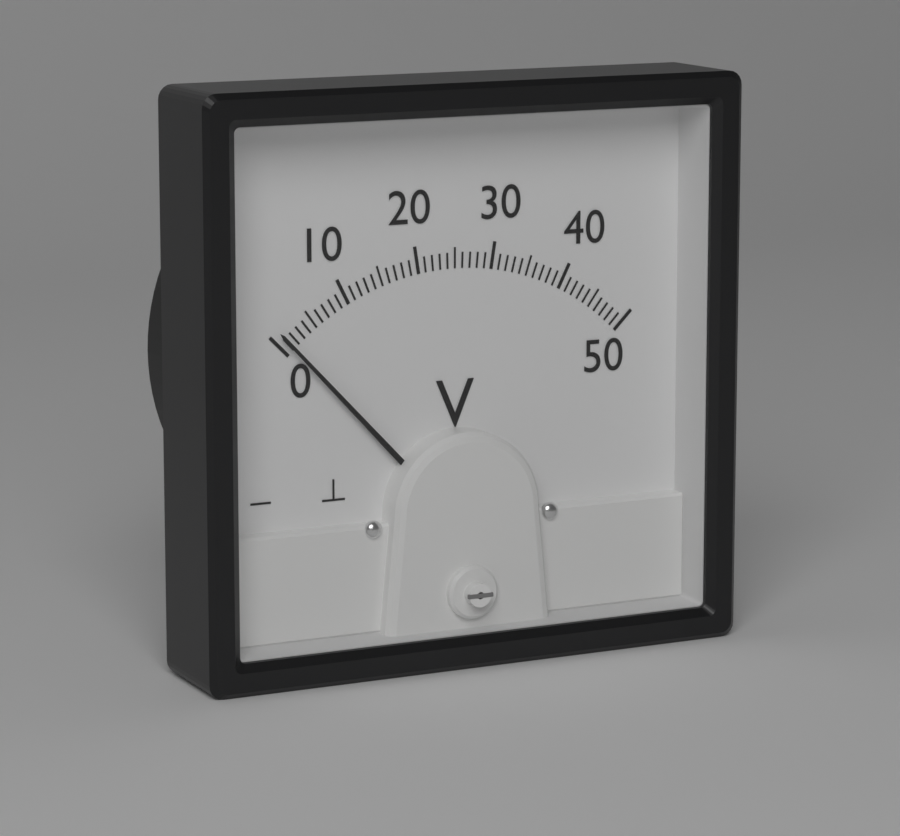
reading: 1 V
